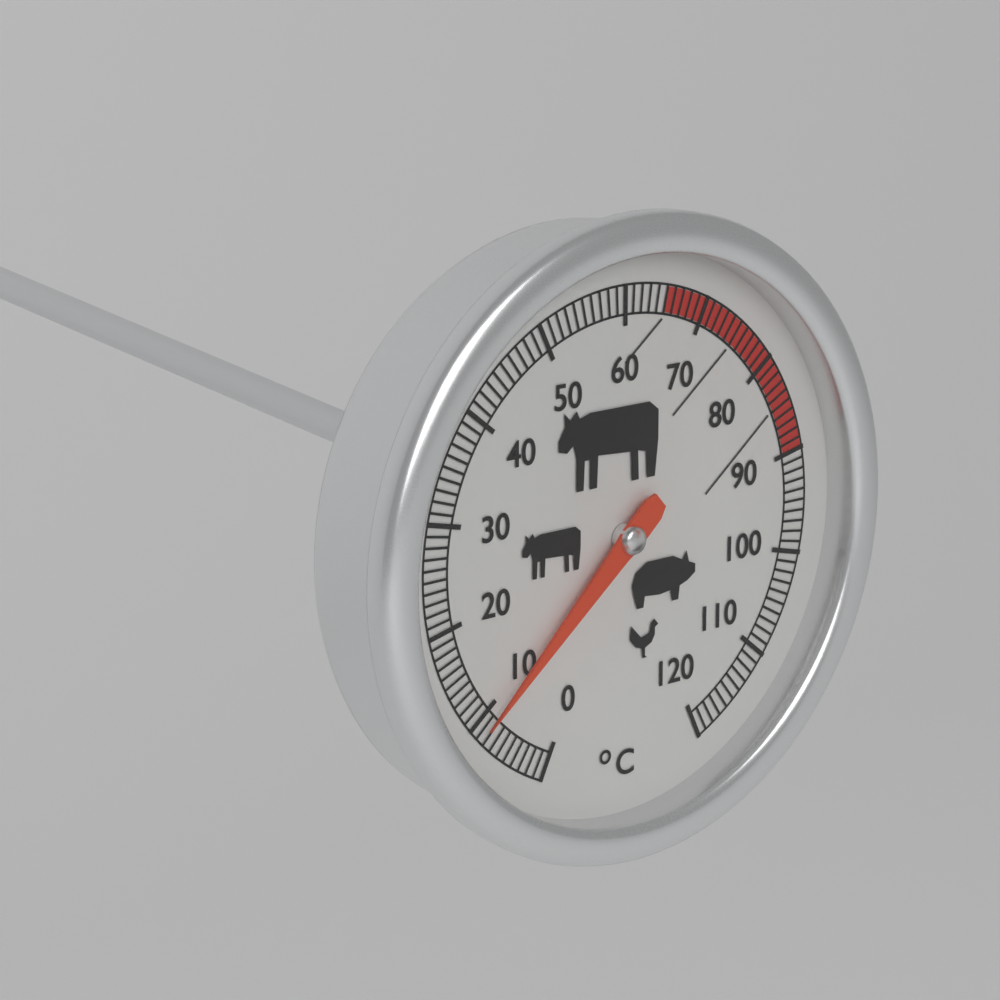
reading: 9 °C
